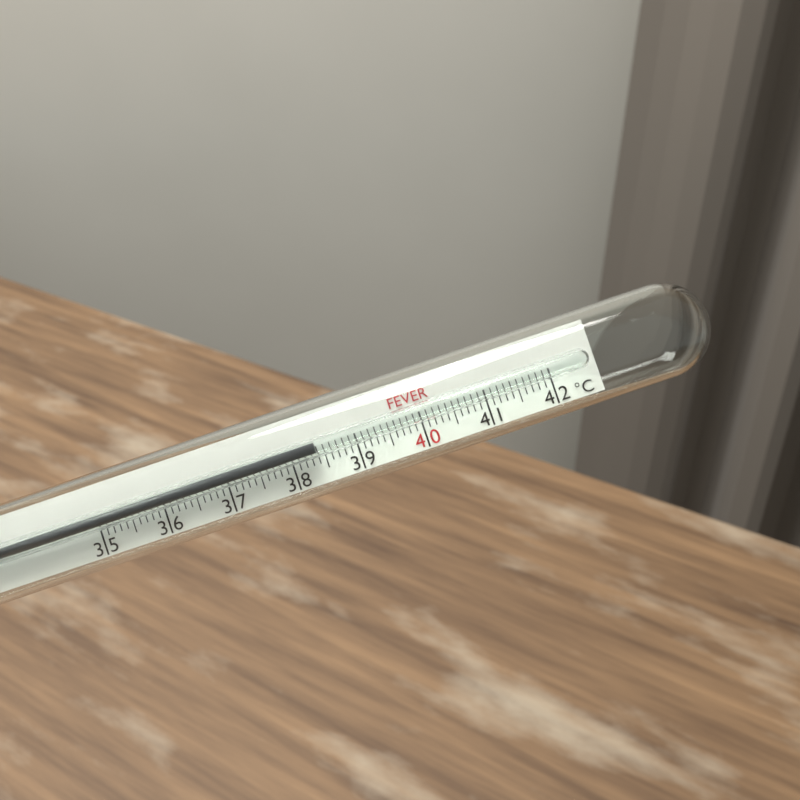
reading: 38.4 °C
